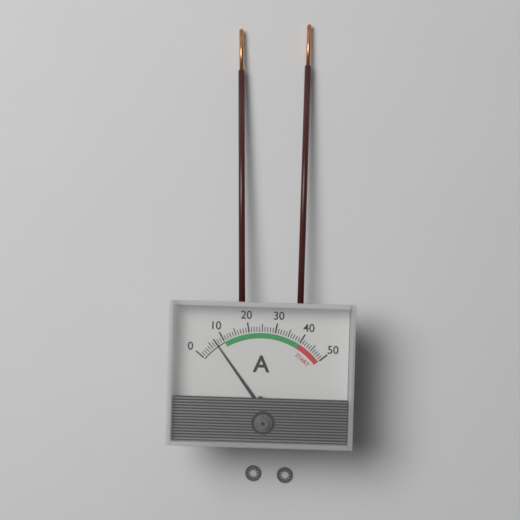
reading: 7 A
